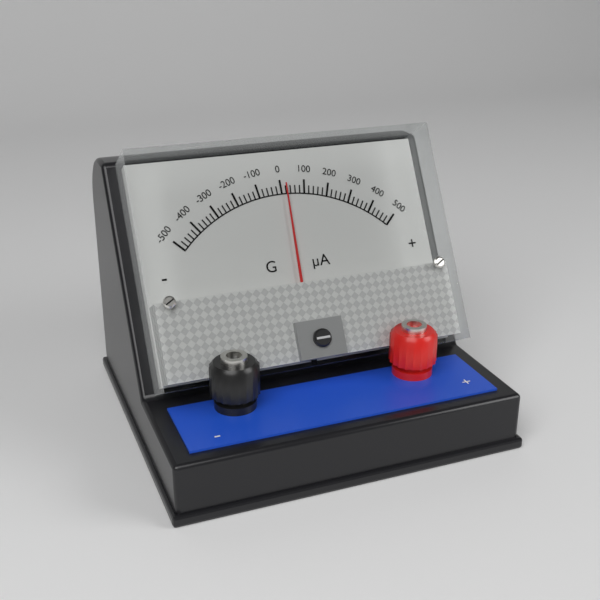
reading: 20 µA
